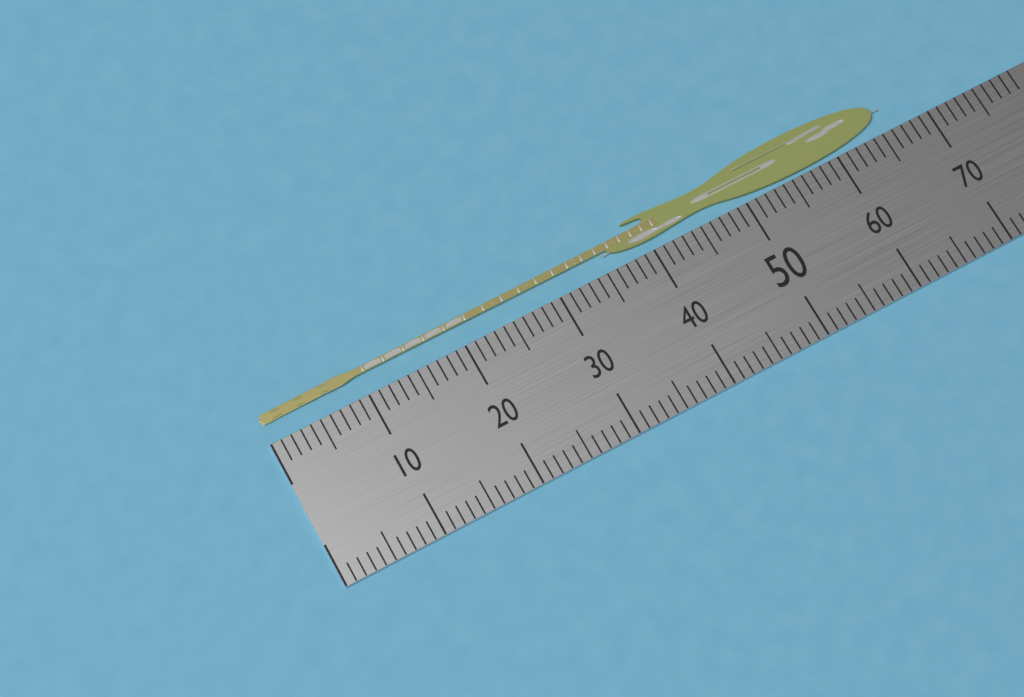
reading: 66 (no unit)
